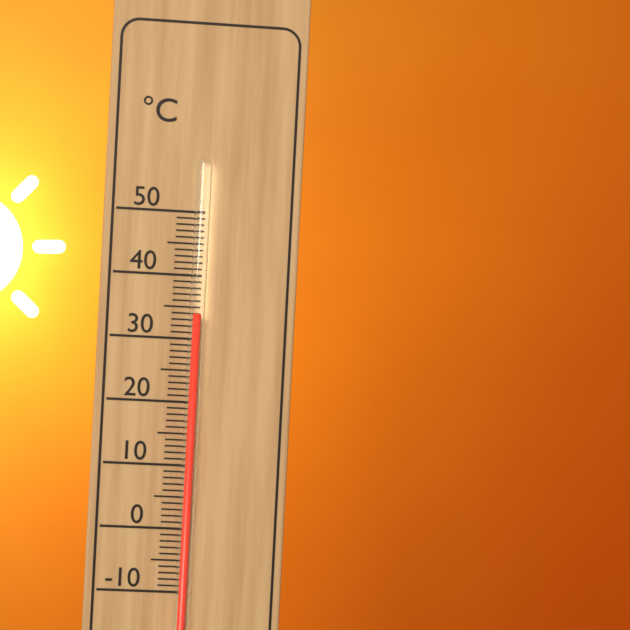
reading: 34 °C
